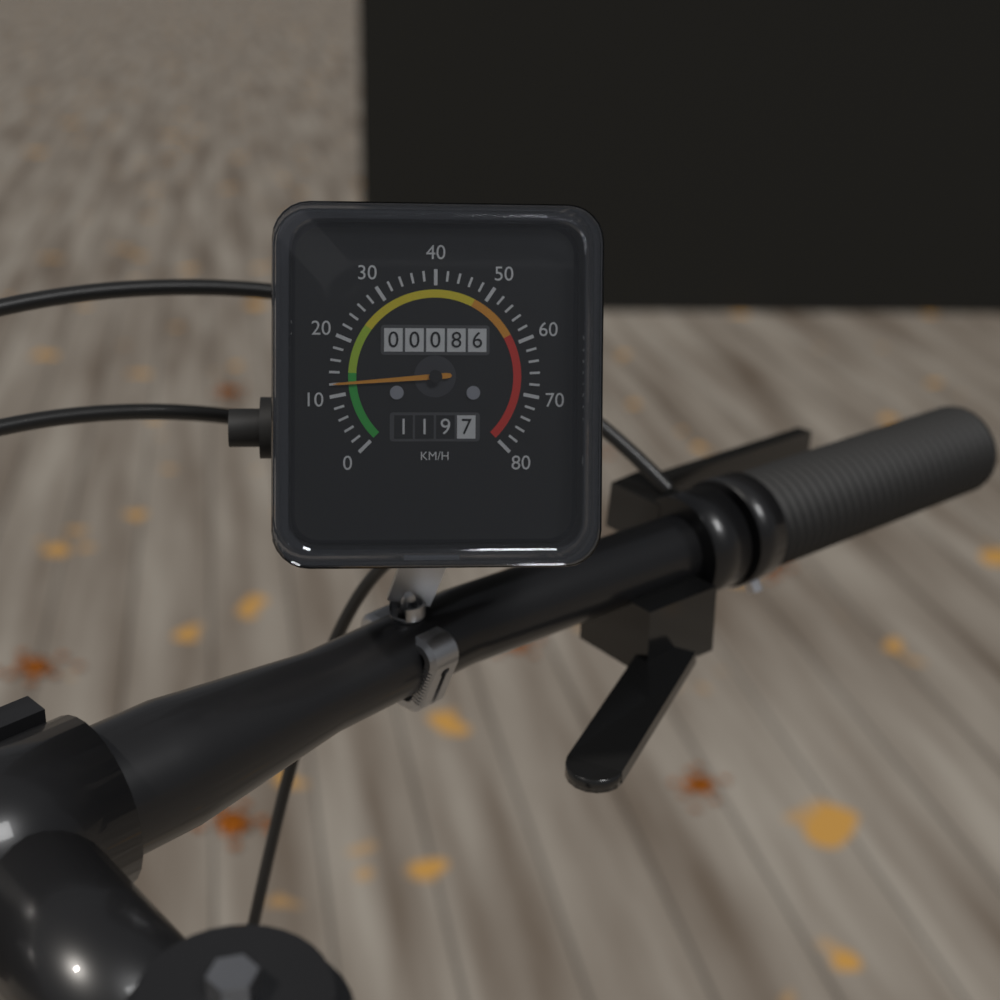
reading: 12 km/h
